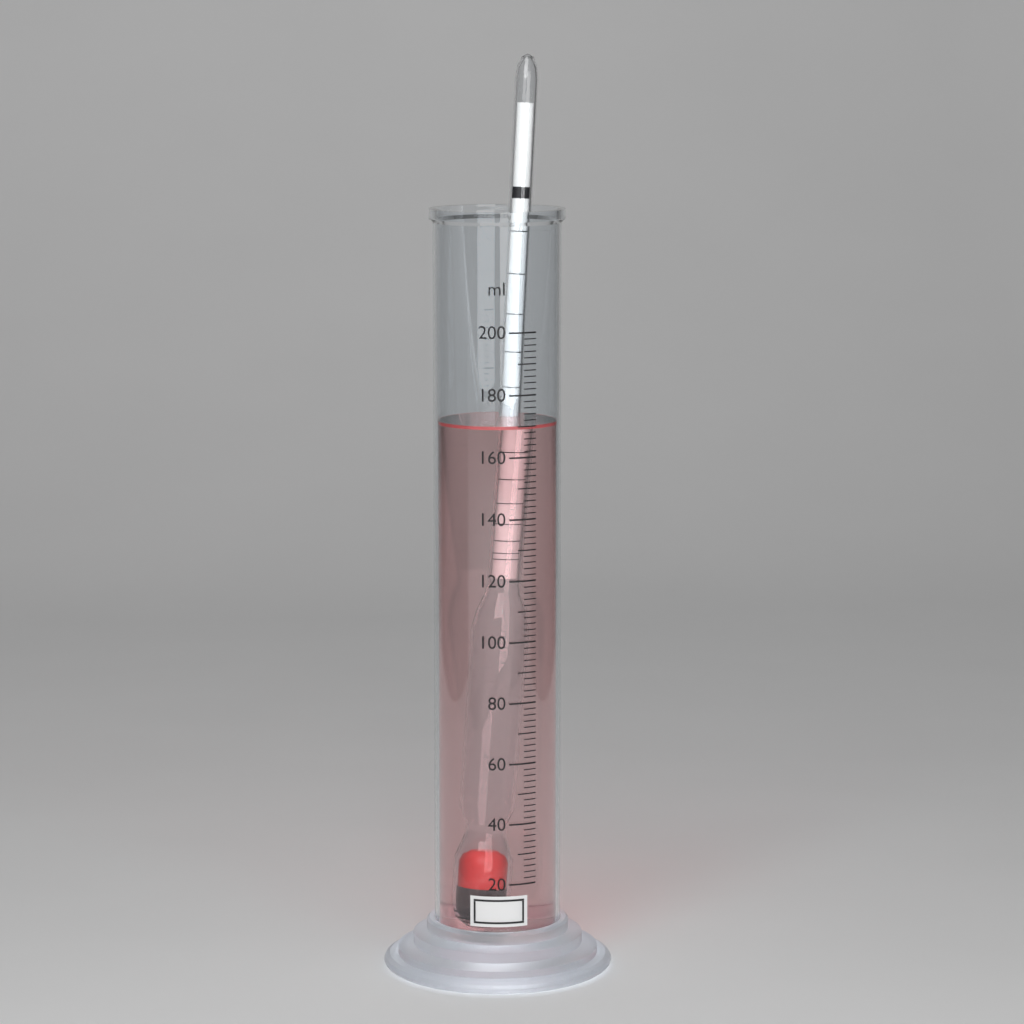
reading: 170 ml
